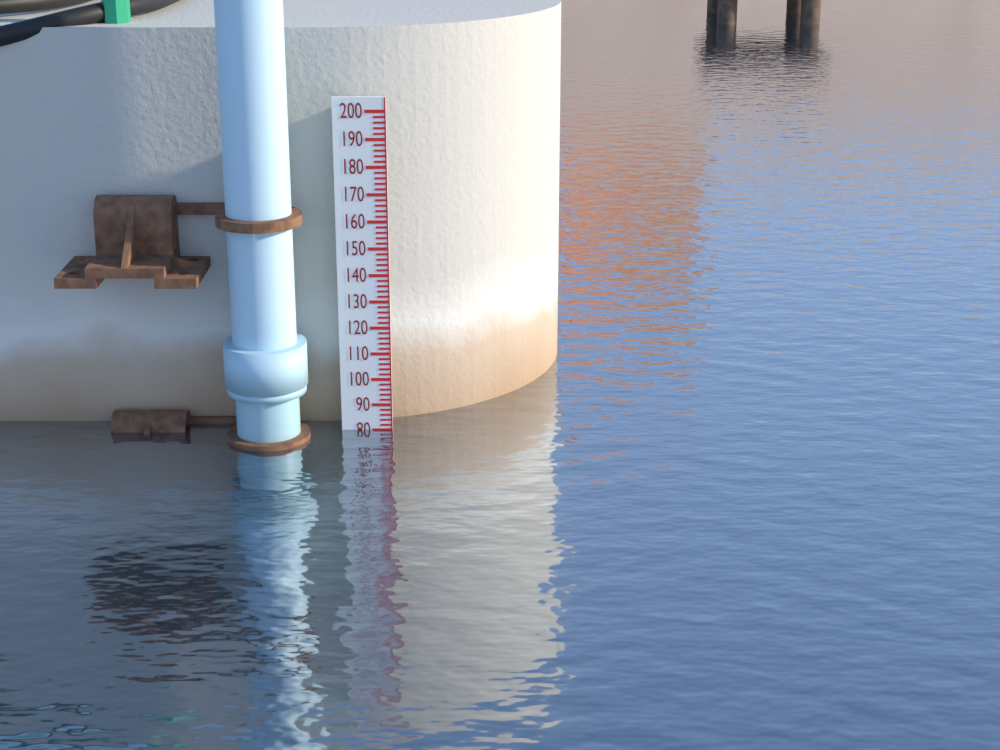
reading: 80 (no unit)
